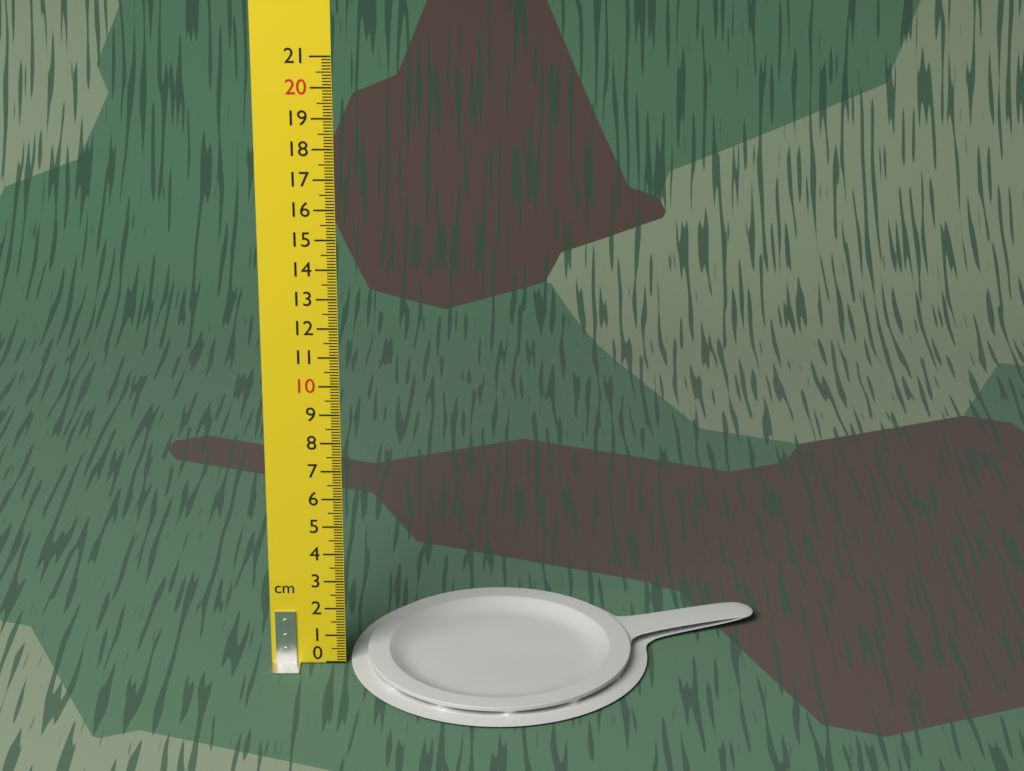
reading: 0.4 cm
